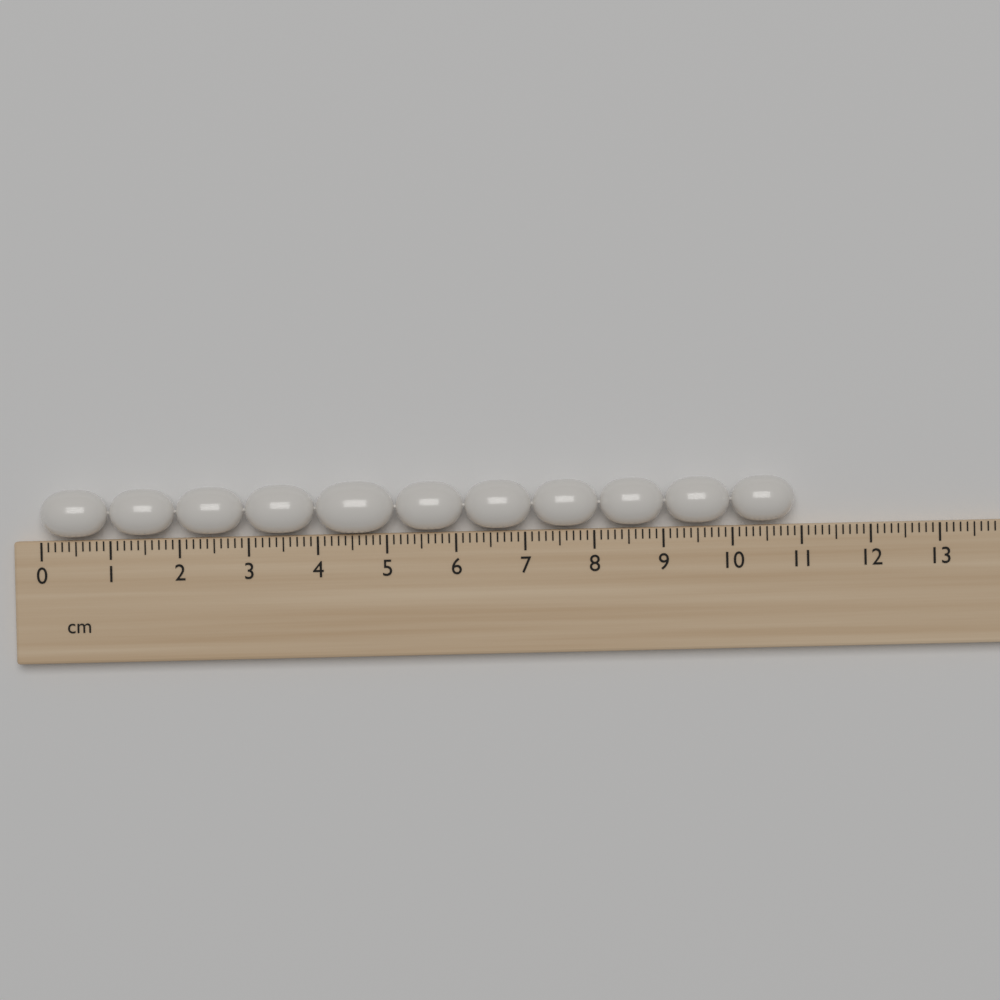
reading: 10.9 cm
